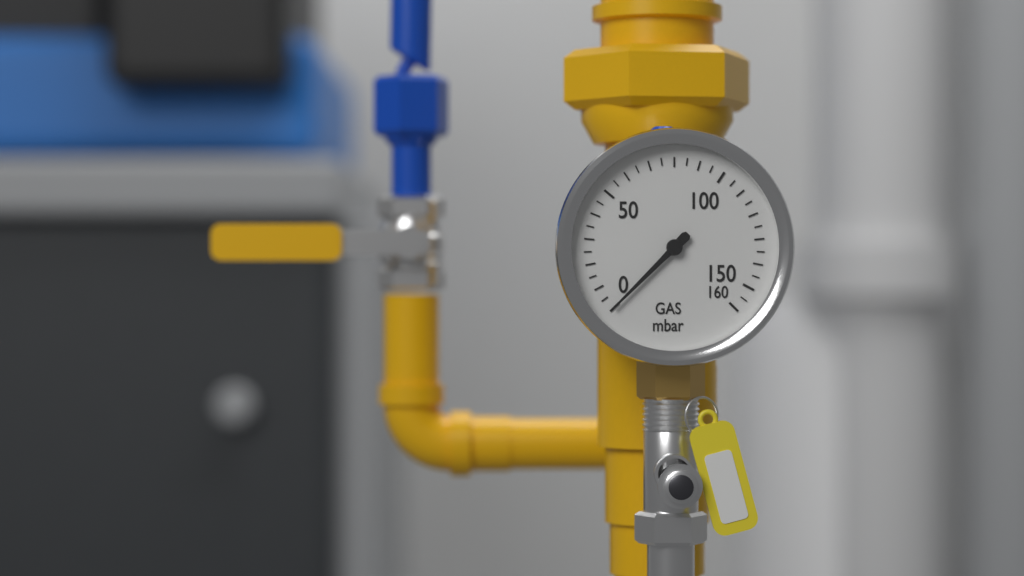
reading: 0 mbar
